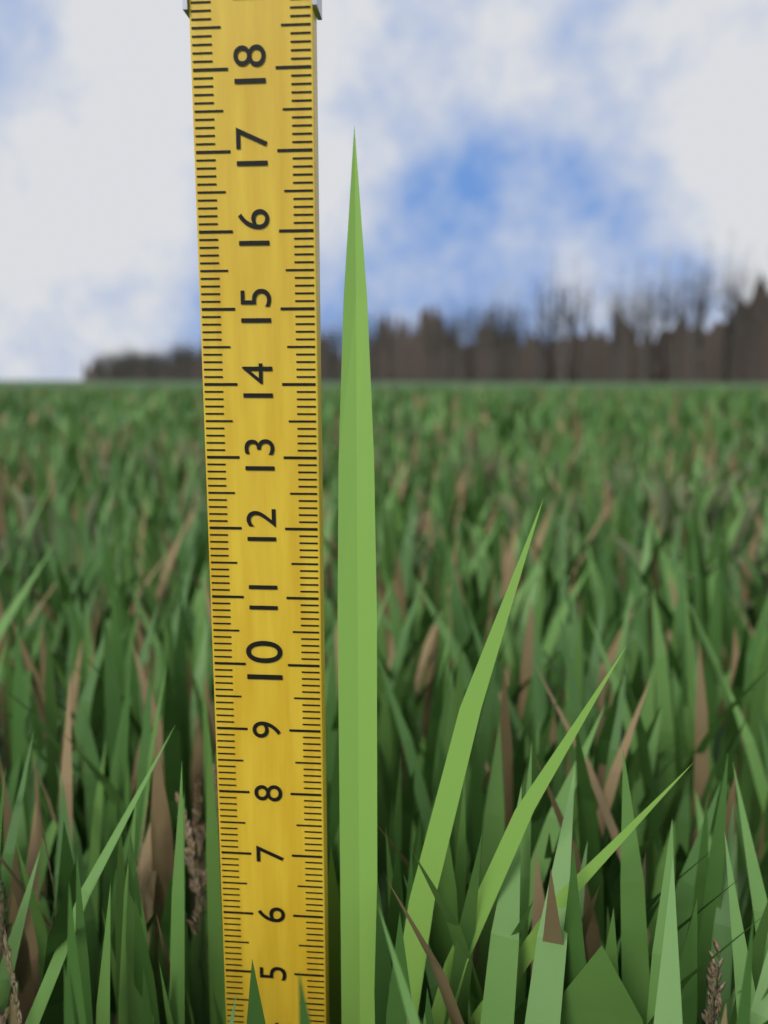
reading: 17.3 (no unit)
